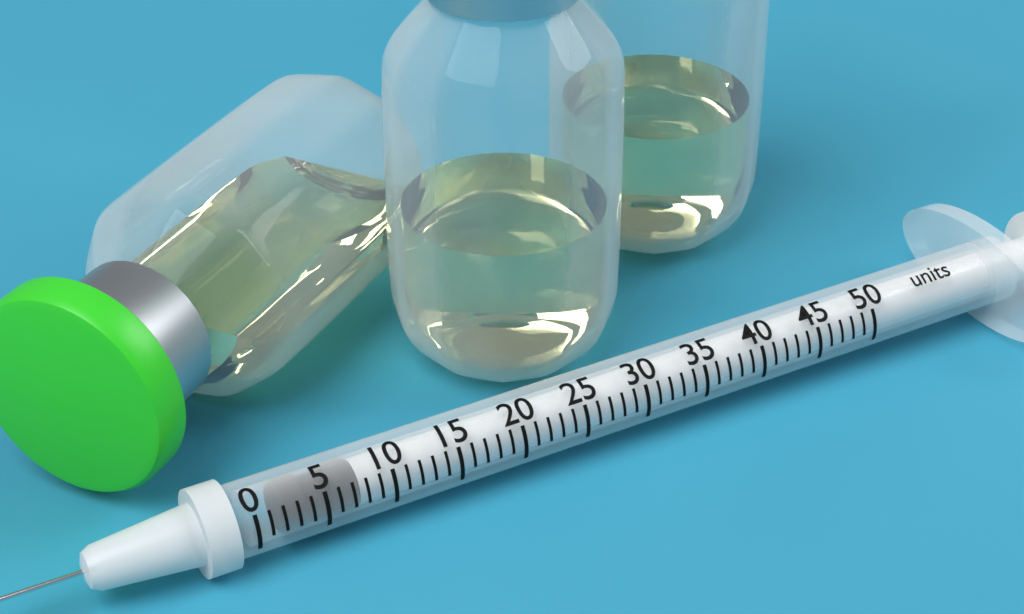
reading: 2 units
